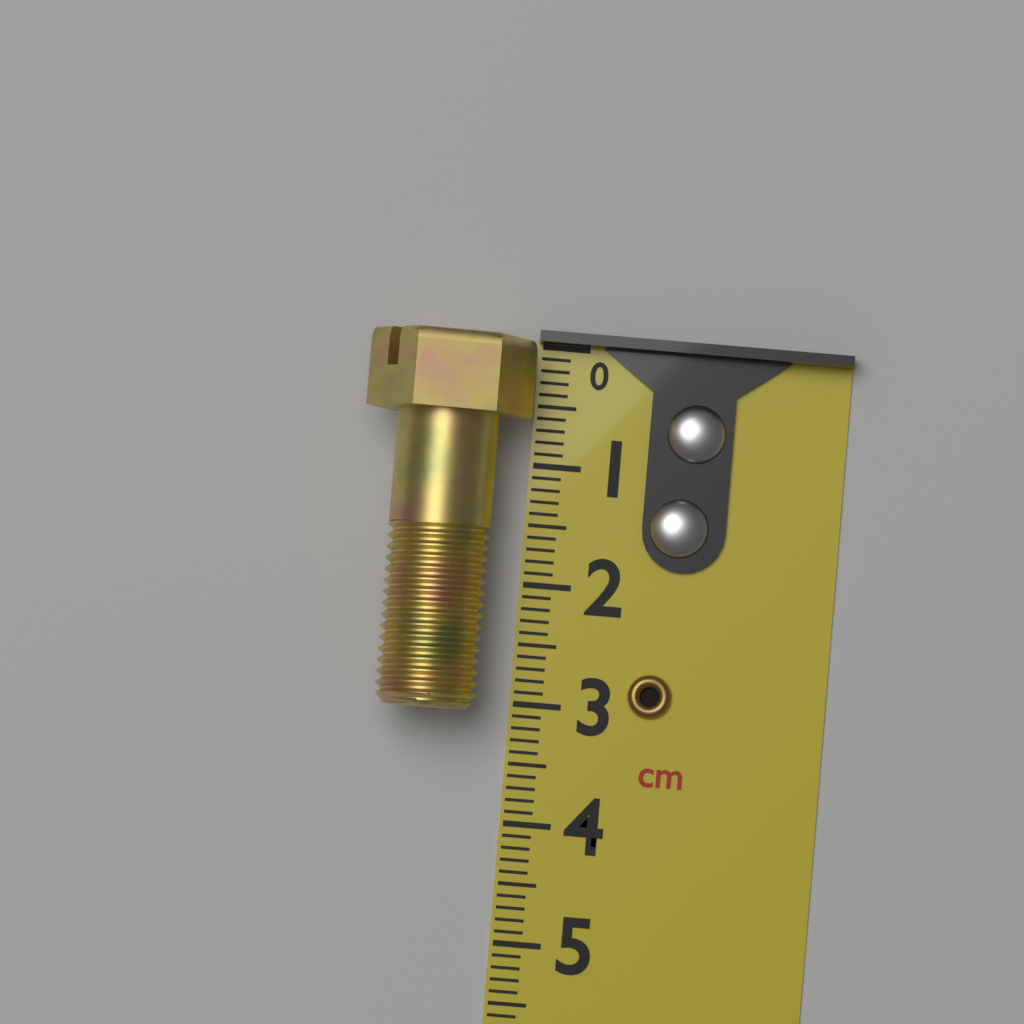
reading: 3.1 cm
